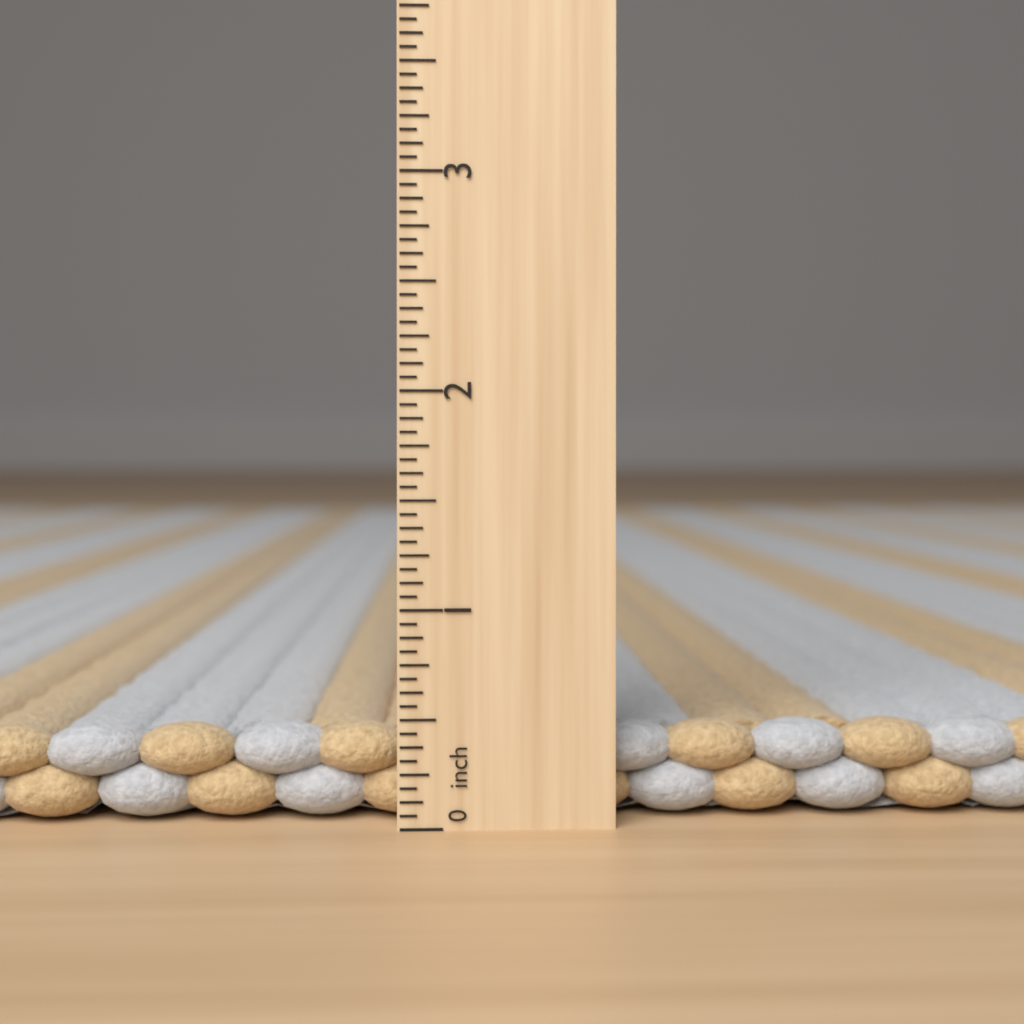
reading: 0.4375 inch
